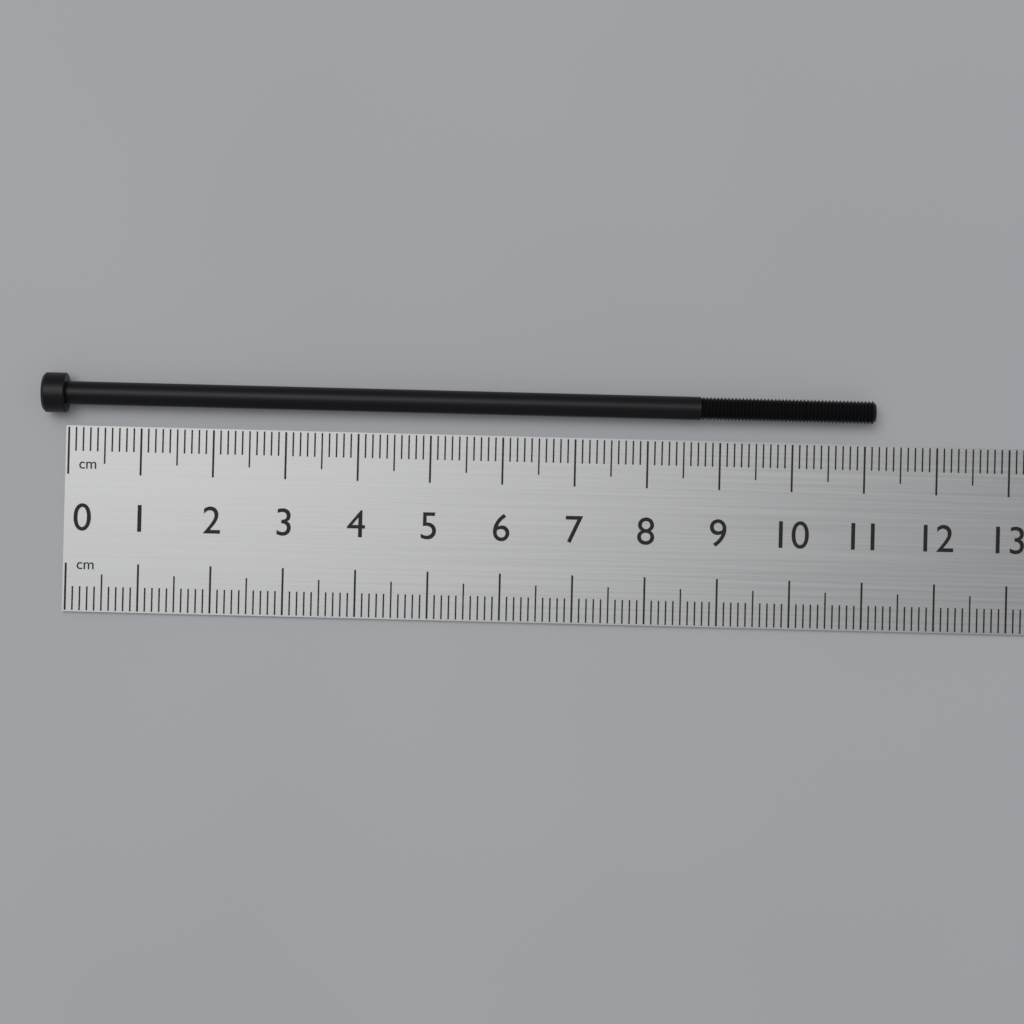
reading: 11.1 cm
